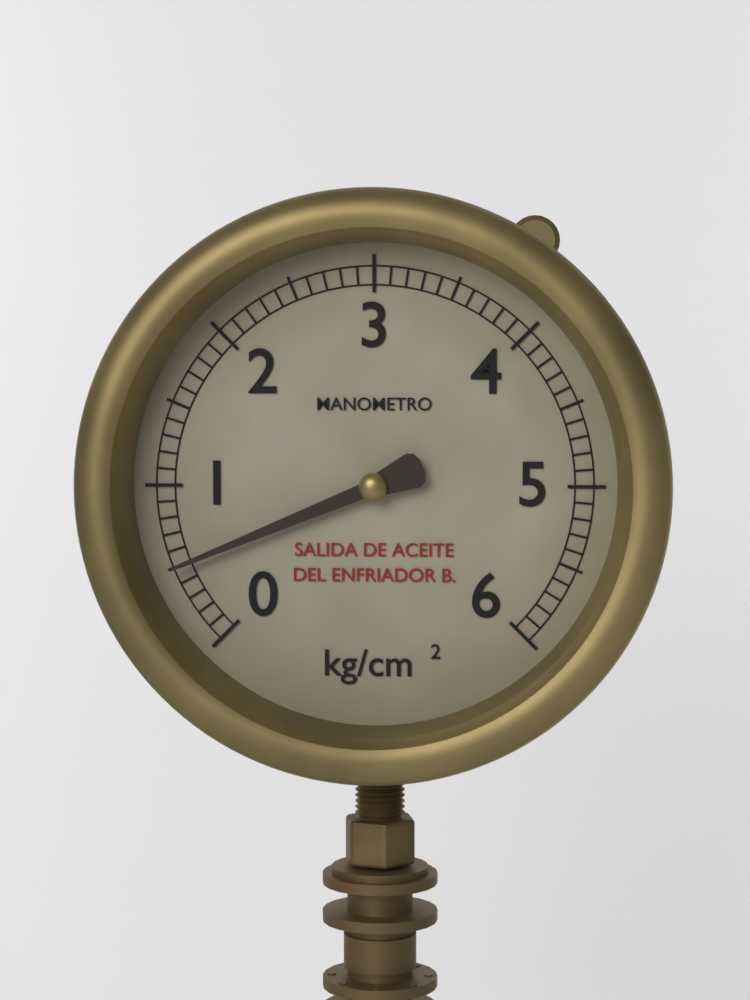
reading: 0.5 kg/cm²
